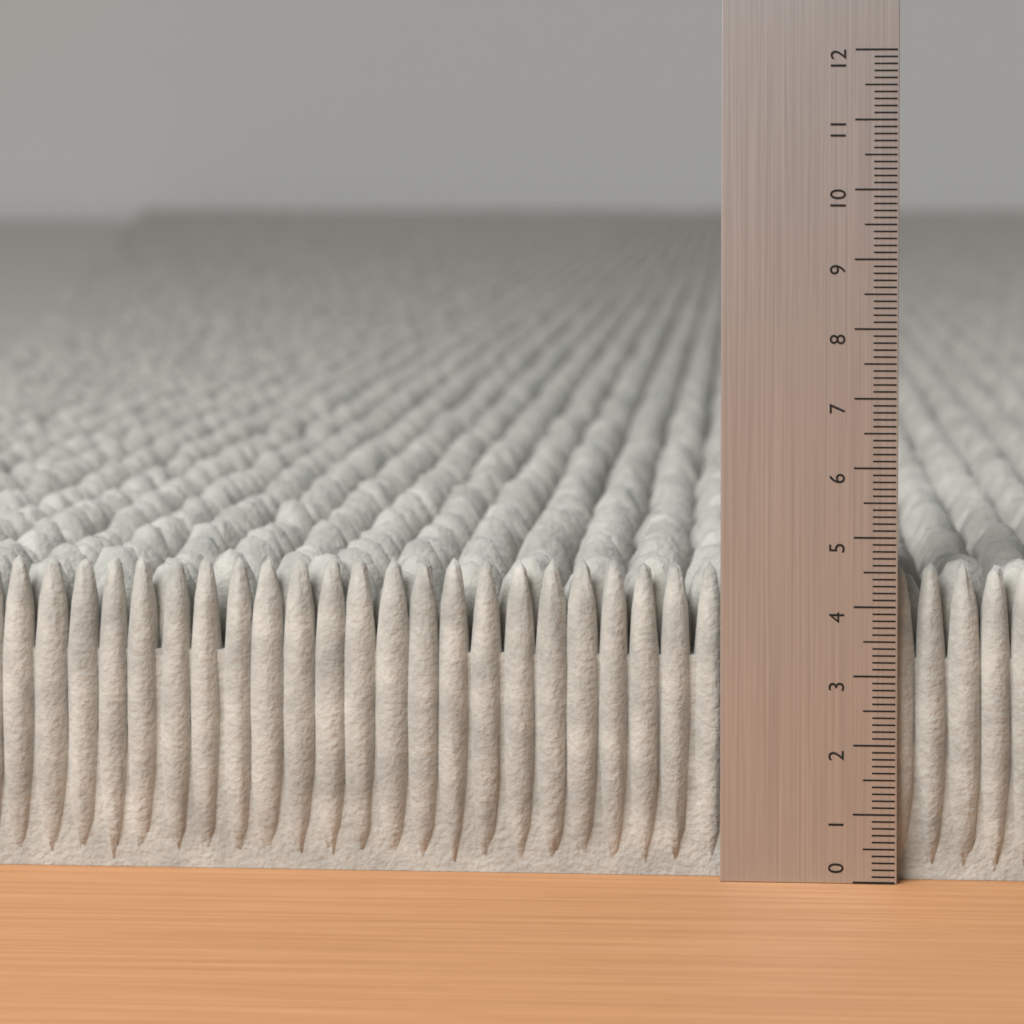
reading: 4.6 (no unit)
